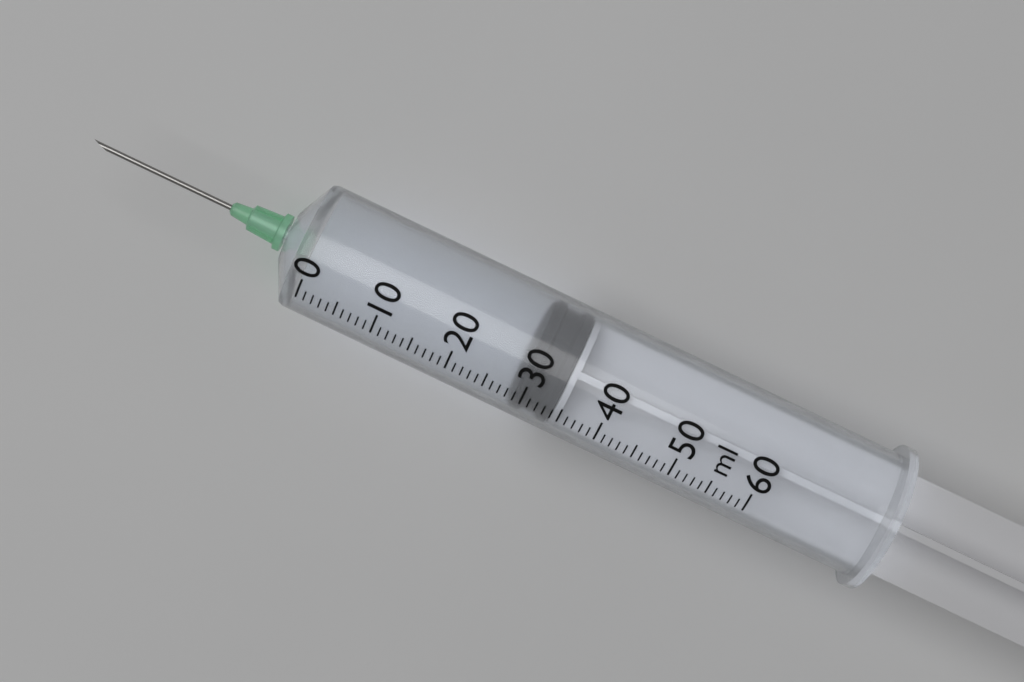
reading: 29 ml
